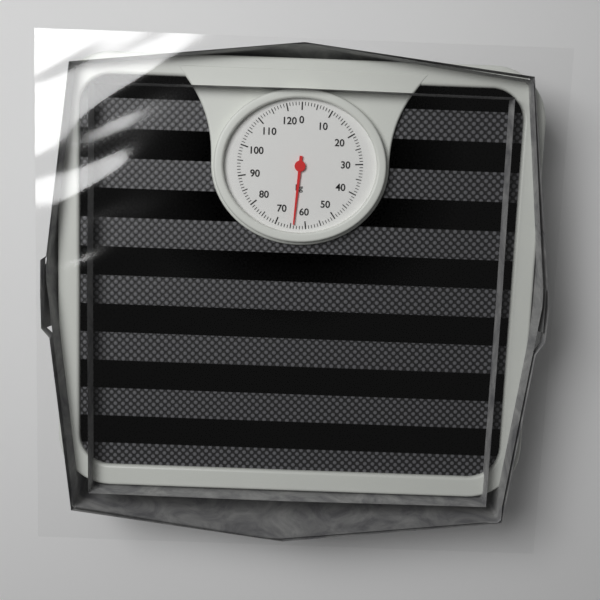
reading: 64 kg
